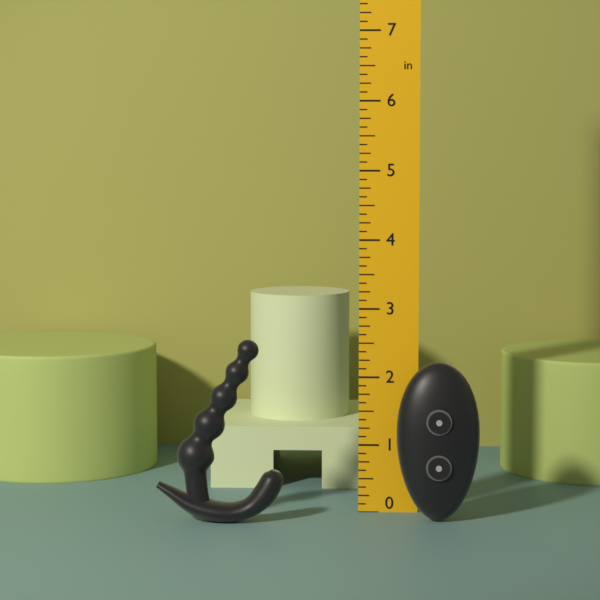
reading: 2.625 in
